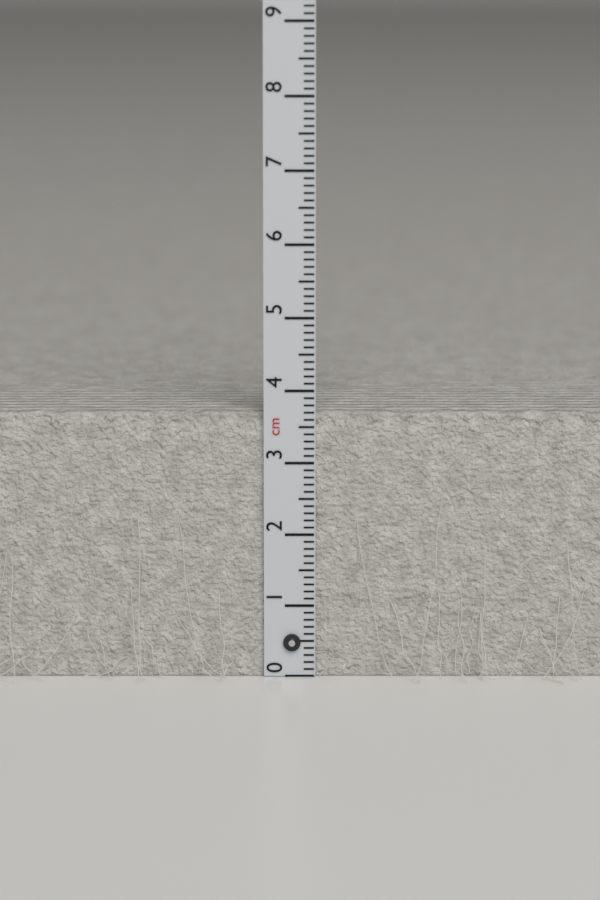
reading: 3.7 cm
